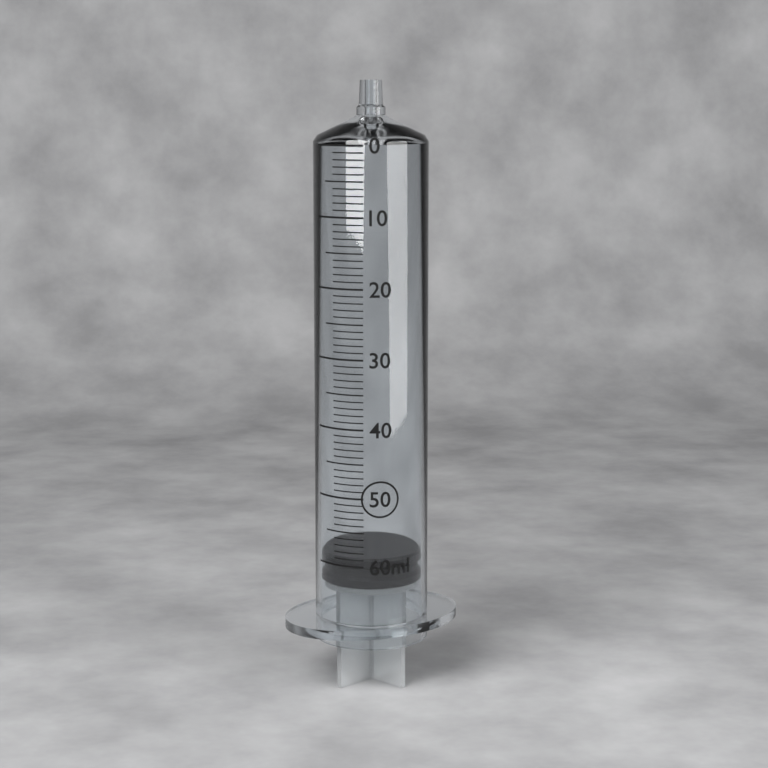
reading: 59 ml
